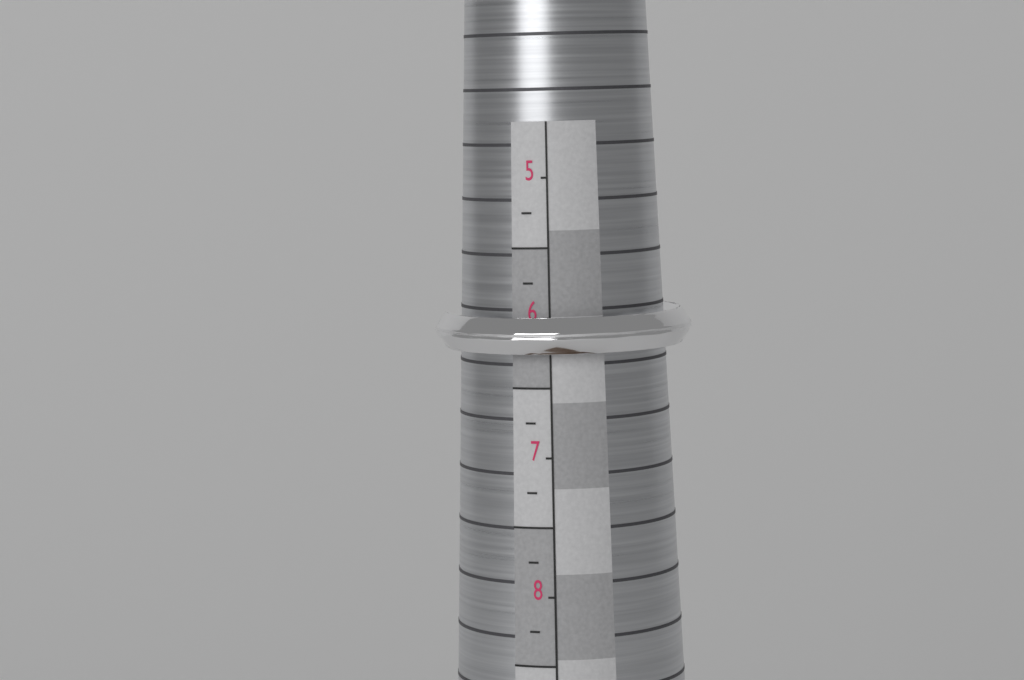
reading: 6.25 (no unit)
